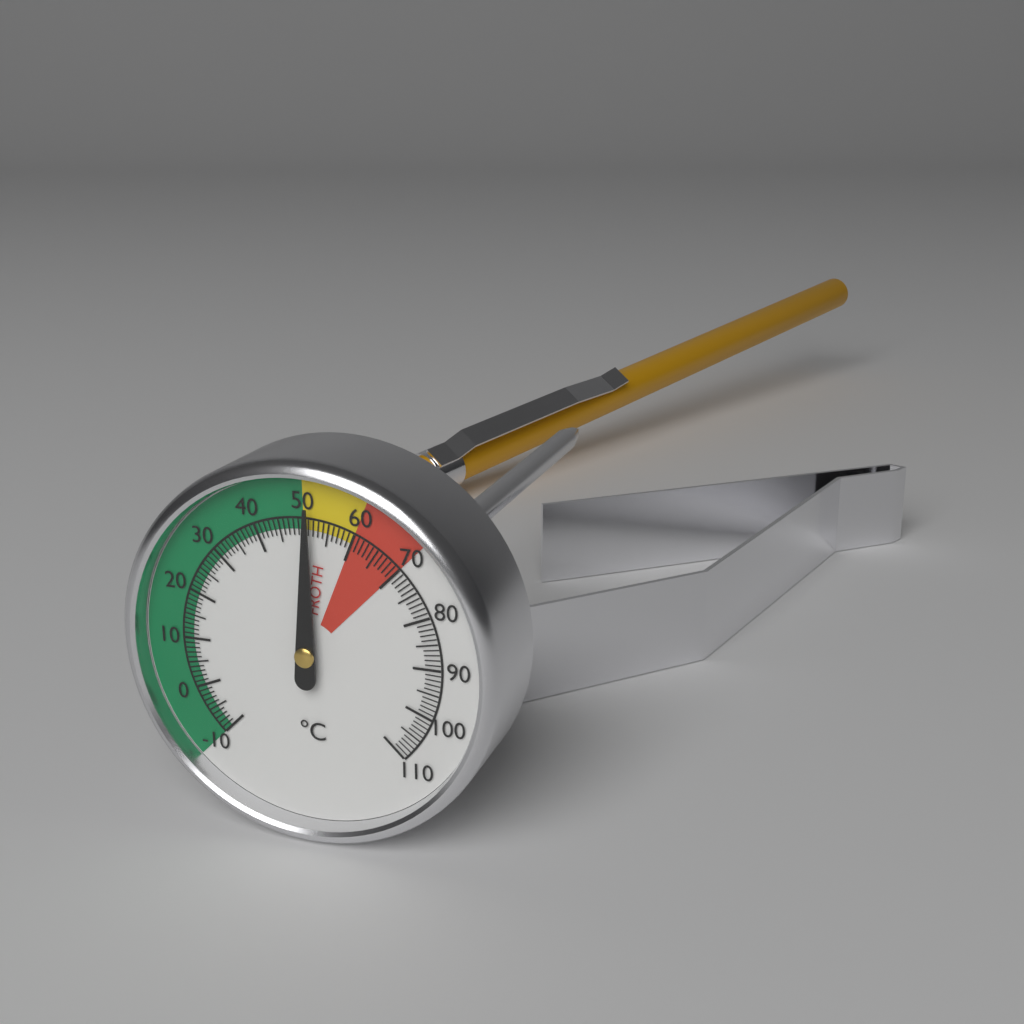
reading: 51 °C
